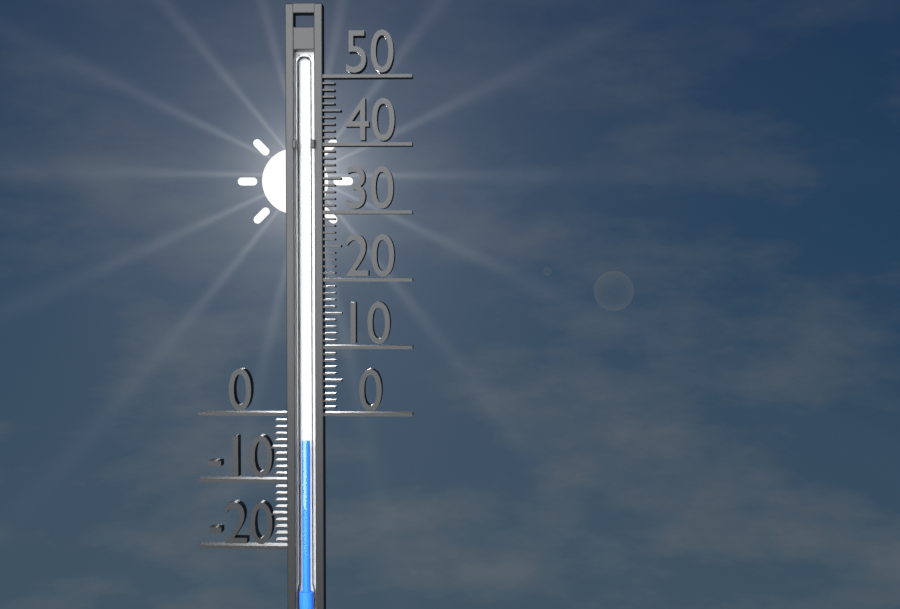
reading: -4 (no unit)
